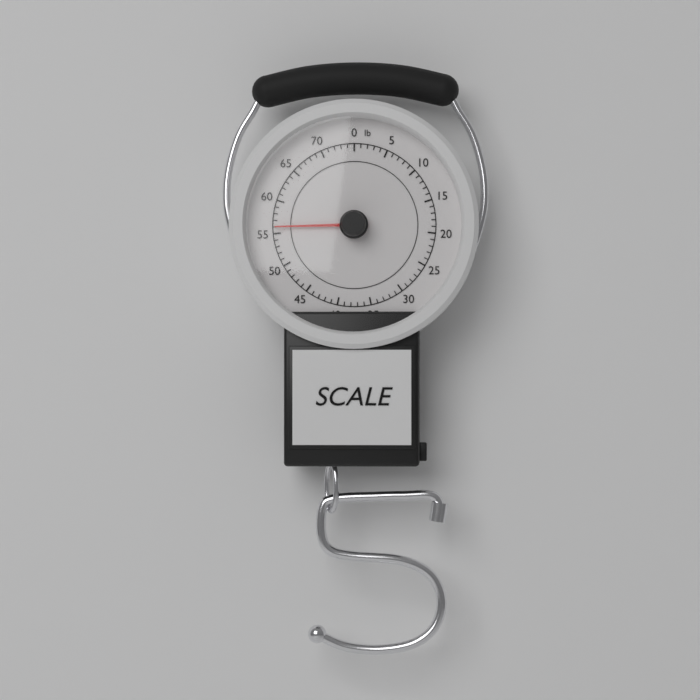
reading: 56 lb
